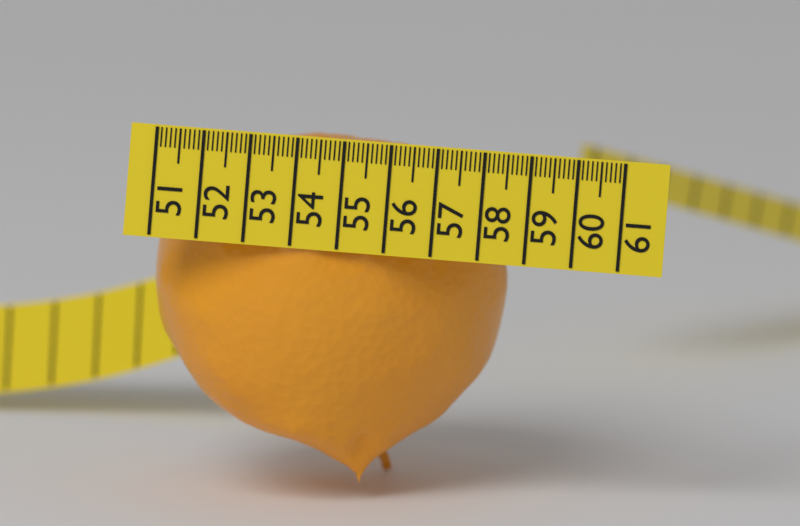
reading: 58.5 (no unit)
